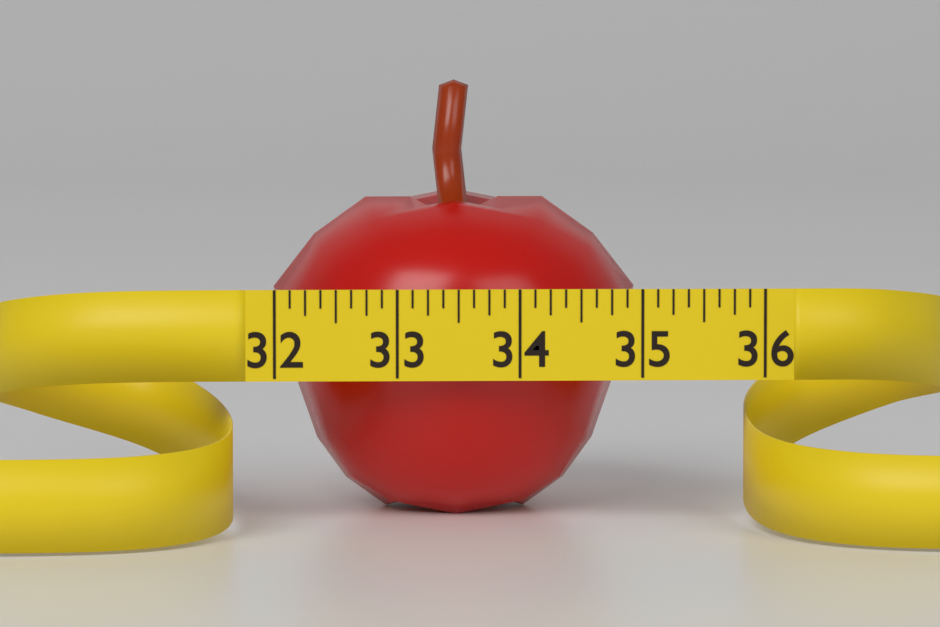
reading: 35.000 (no unit)
